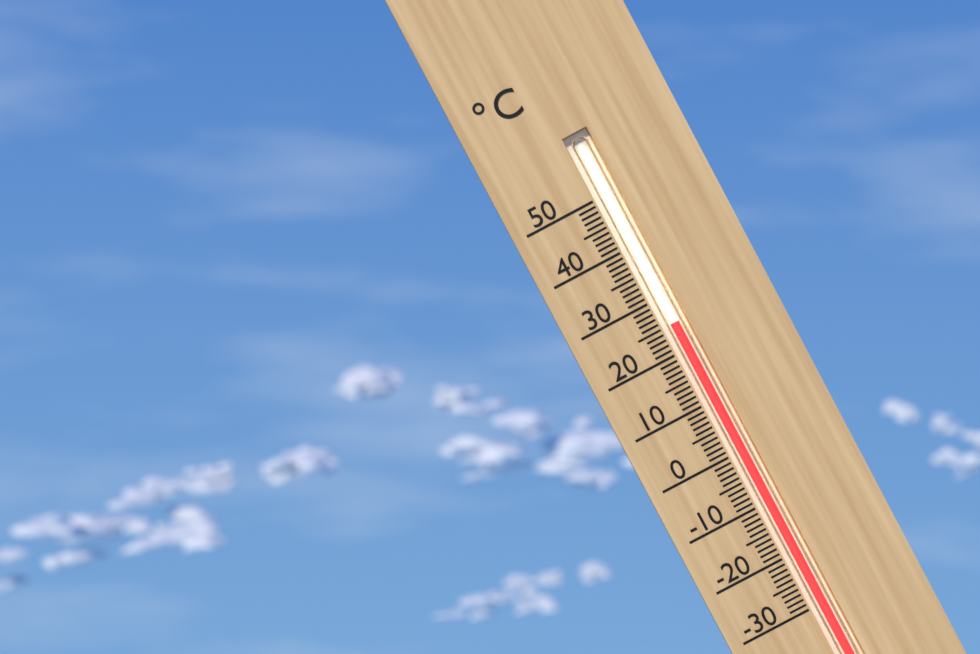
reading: 25 °C
